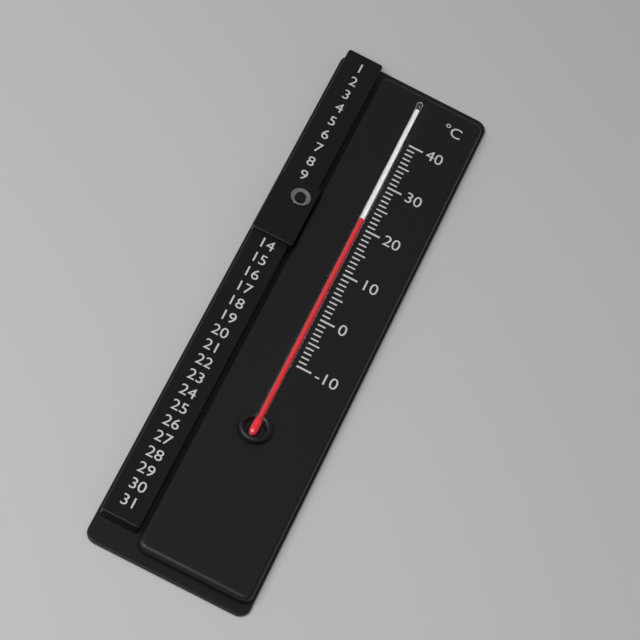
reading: 21 °C
